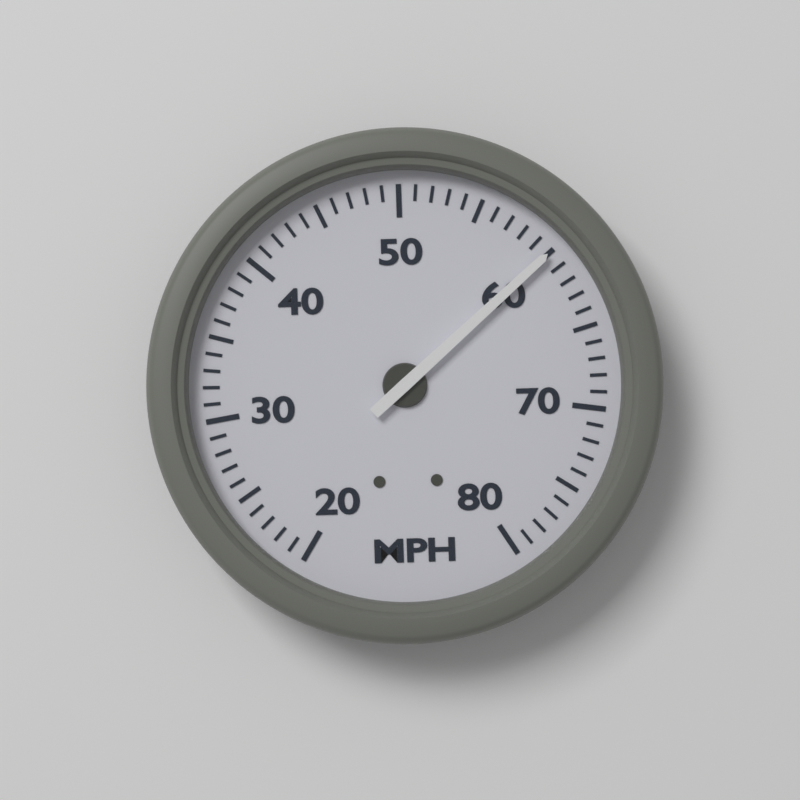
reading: 60 MPH
